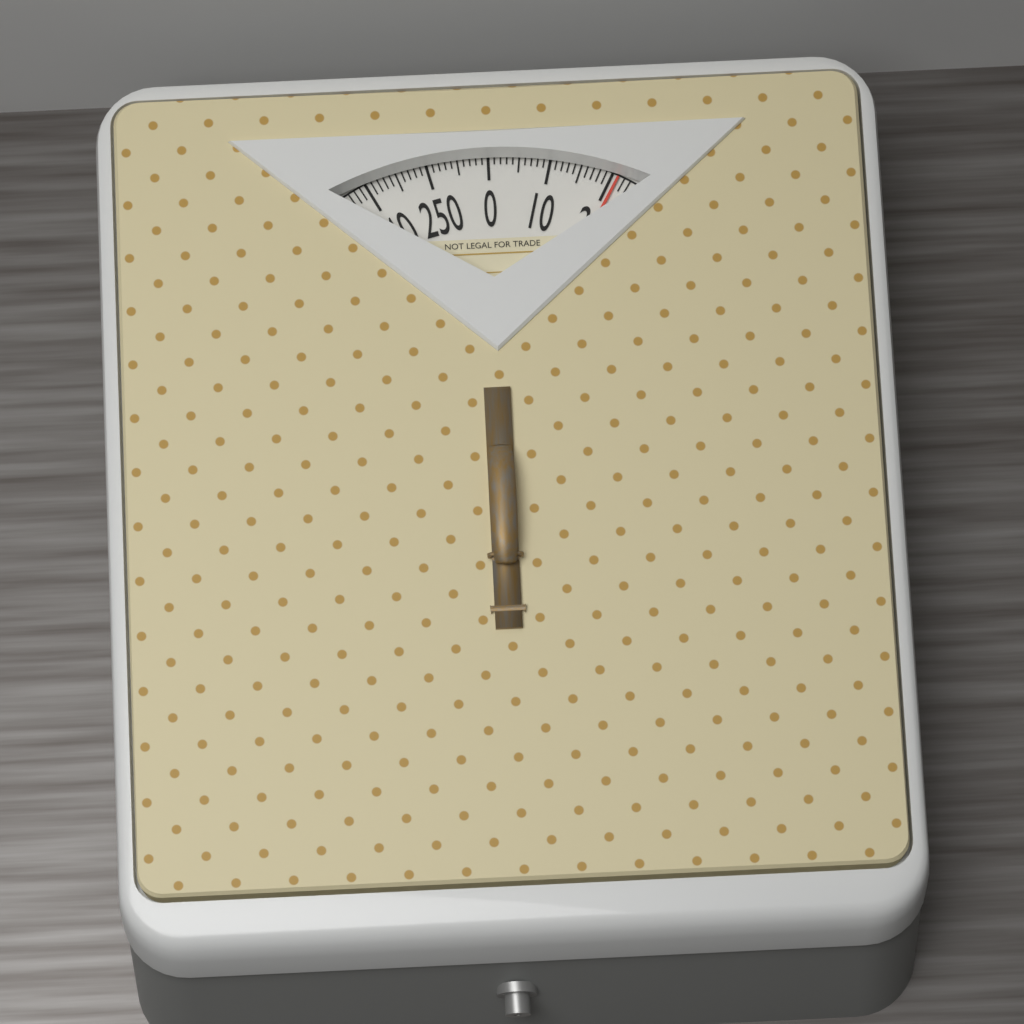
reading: 21 (no unit)
